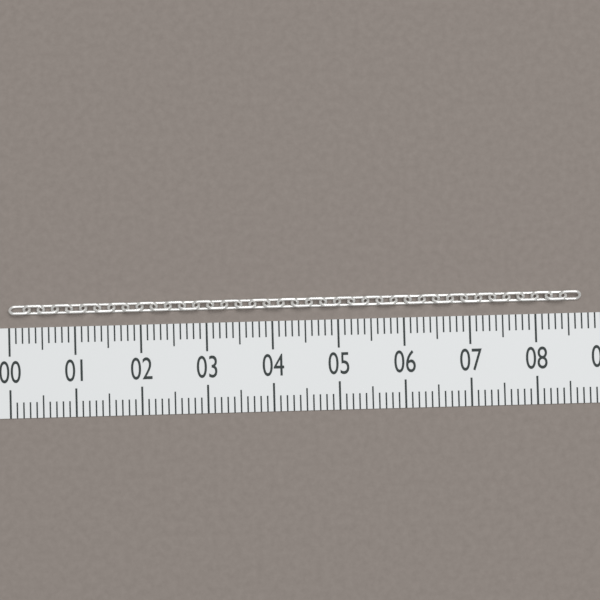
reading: 8.7 (no unit)
